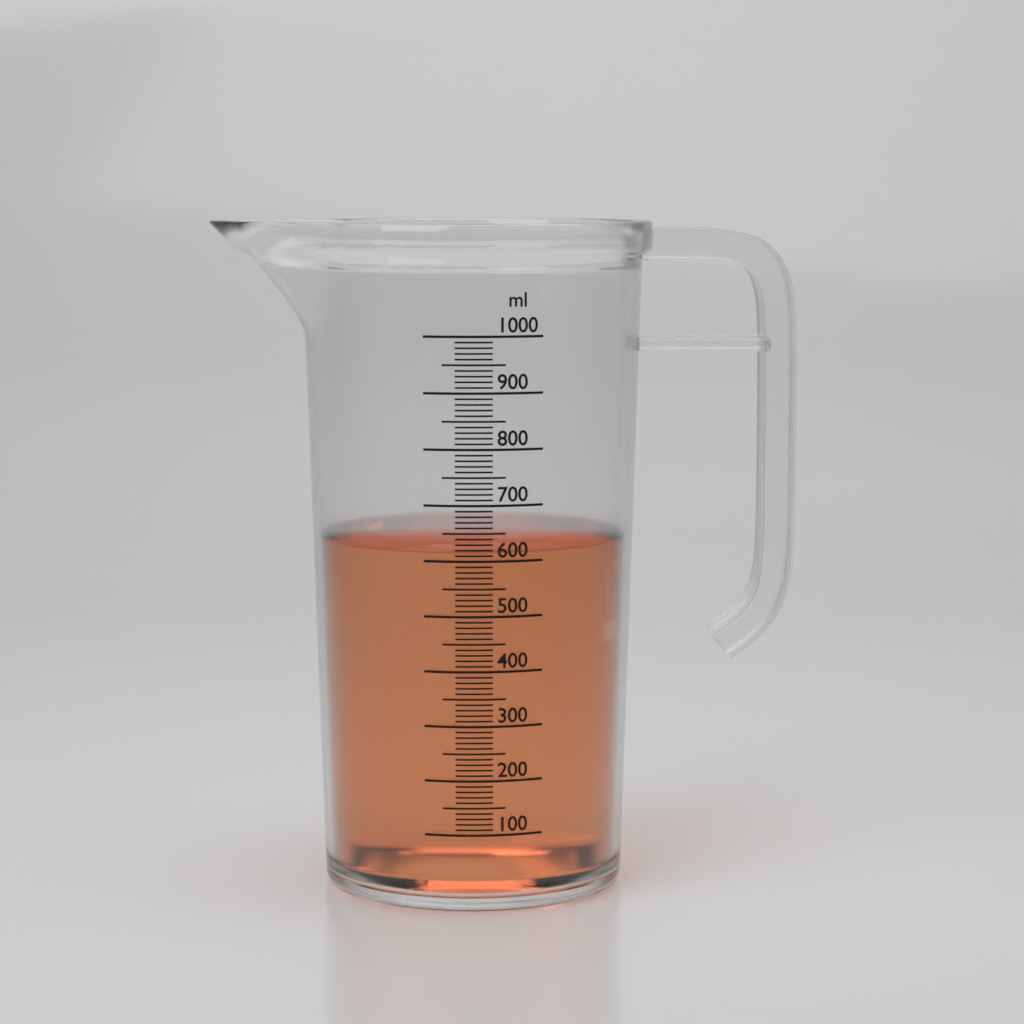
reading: 620 ml
